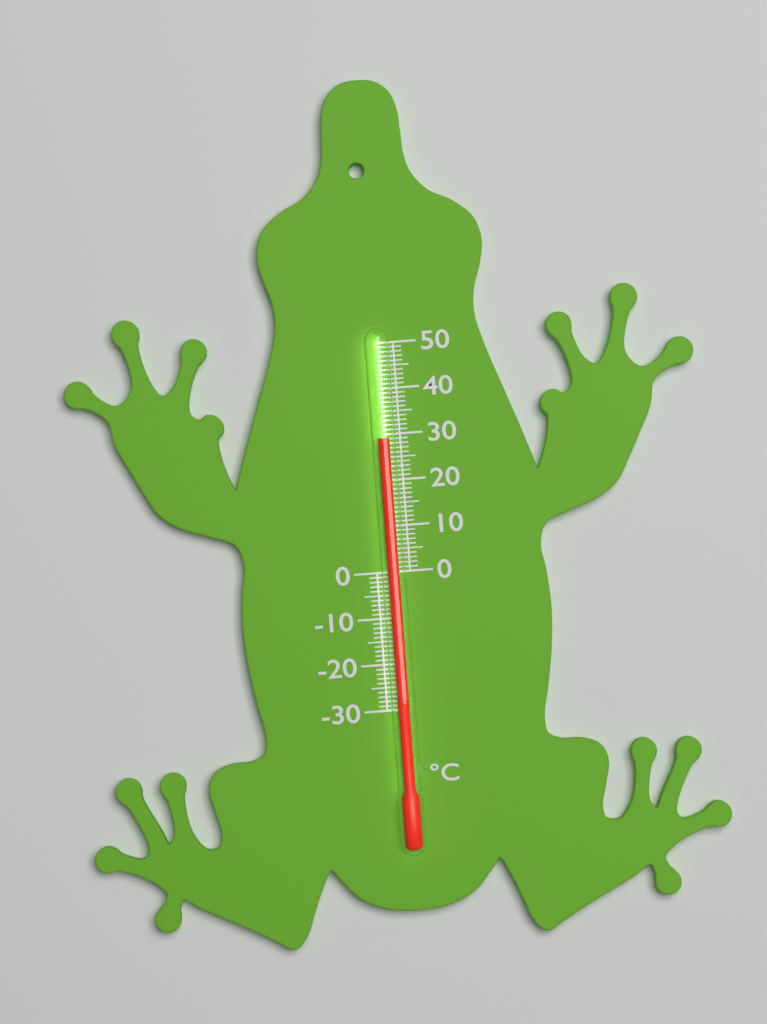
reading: 29 °C
